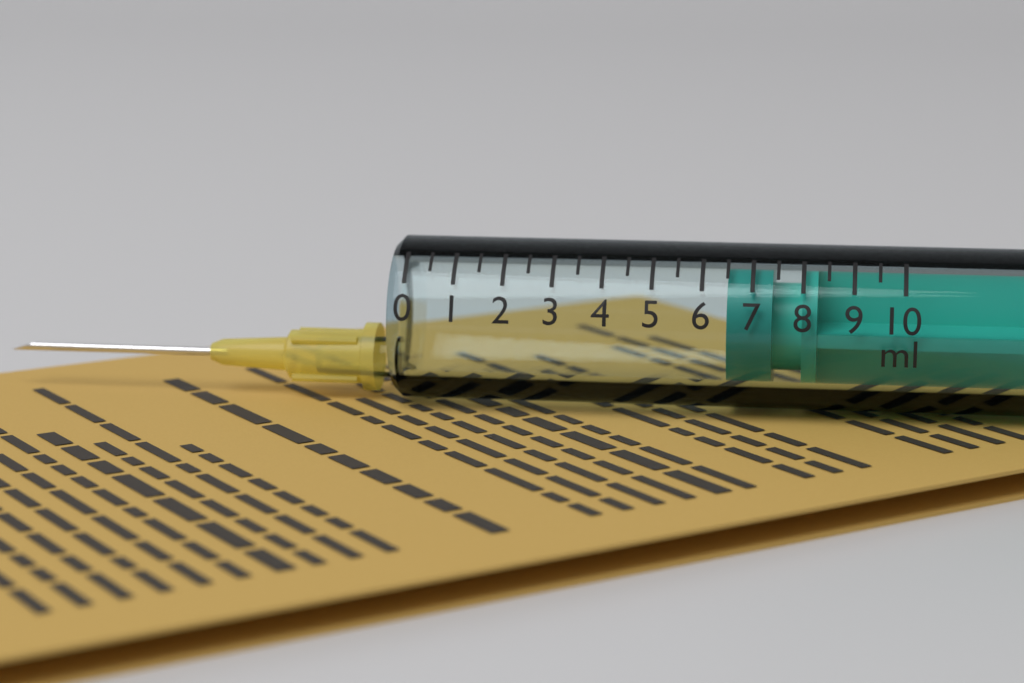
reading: 6.5 ml
